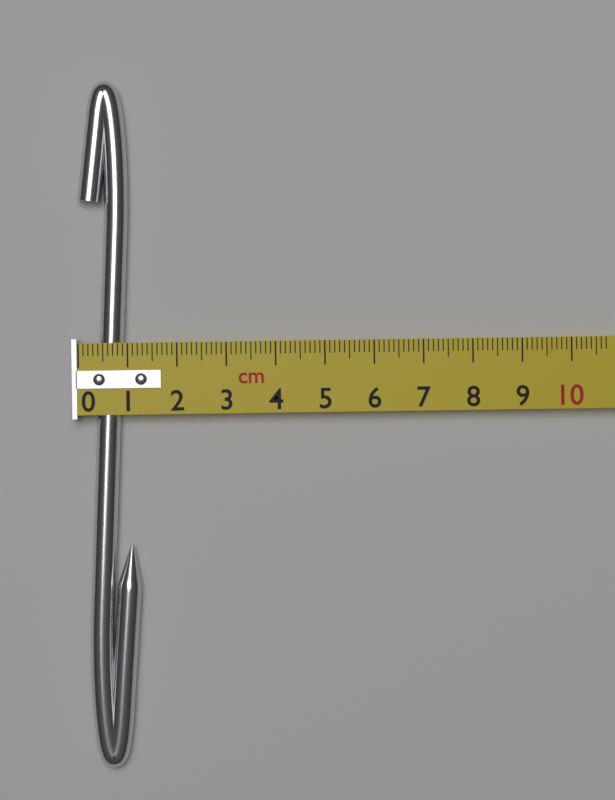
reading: 1.2 cm
